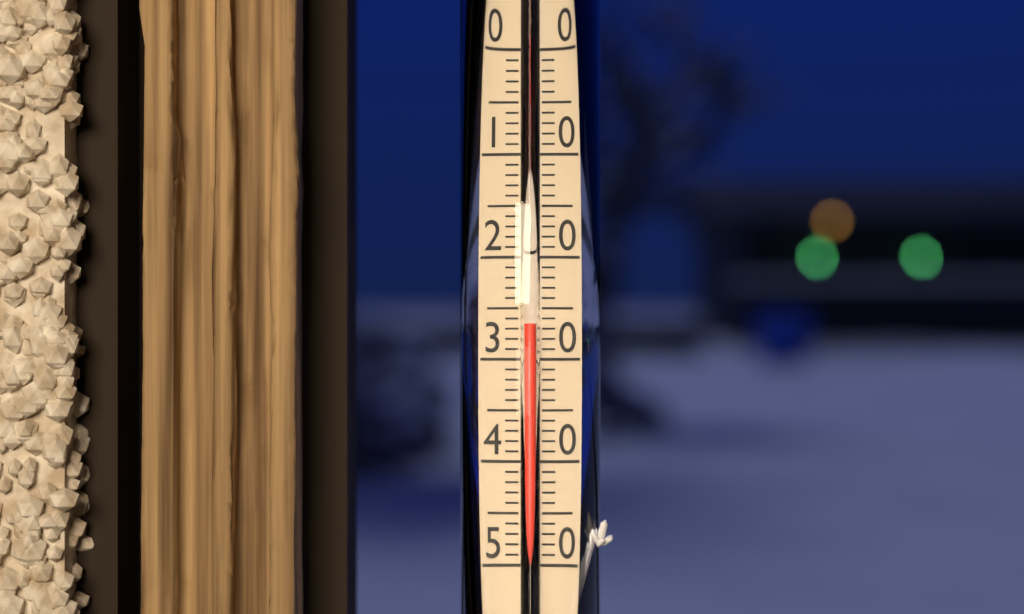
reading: 26.5 (no unit)
